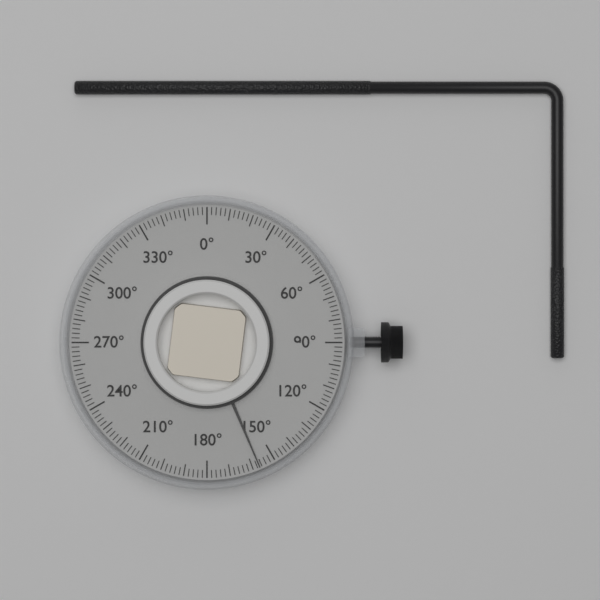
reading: 157 °
